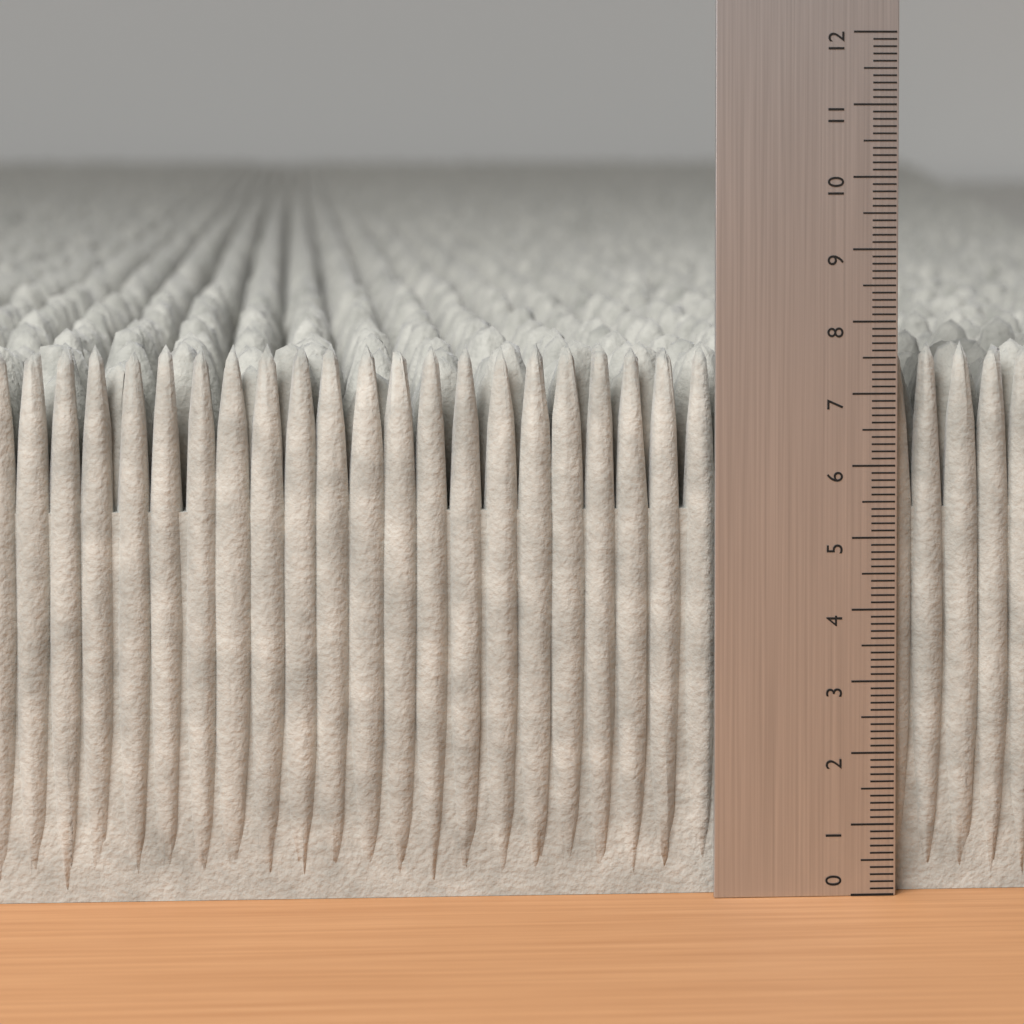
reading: 7.7 (no unit)
